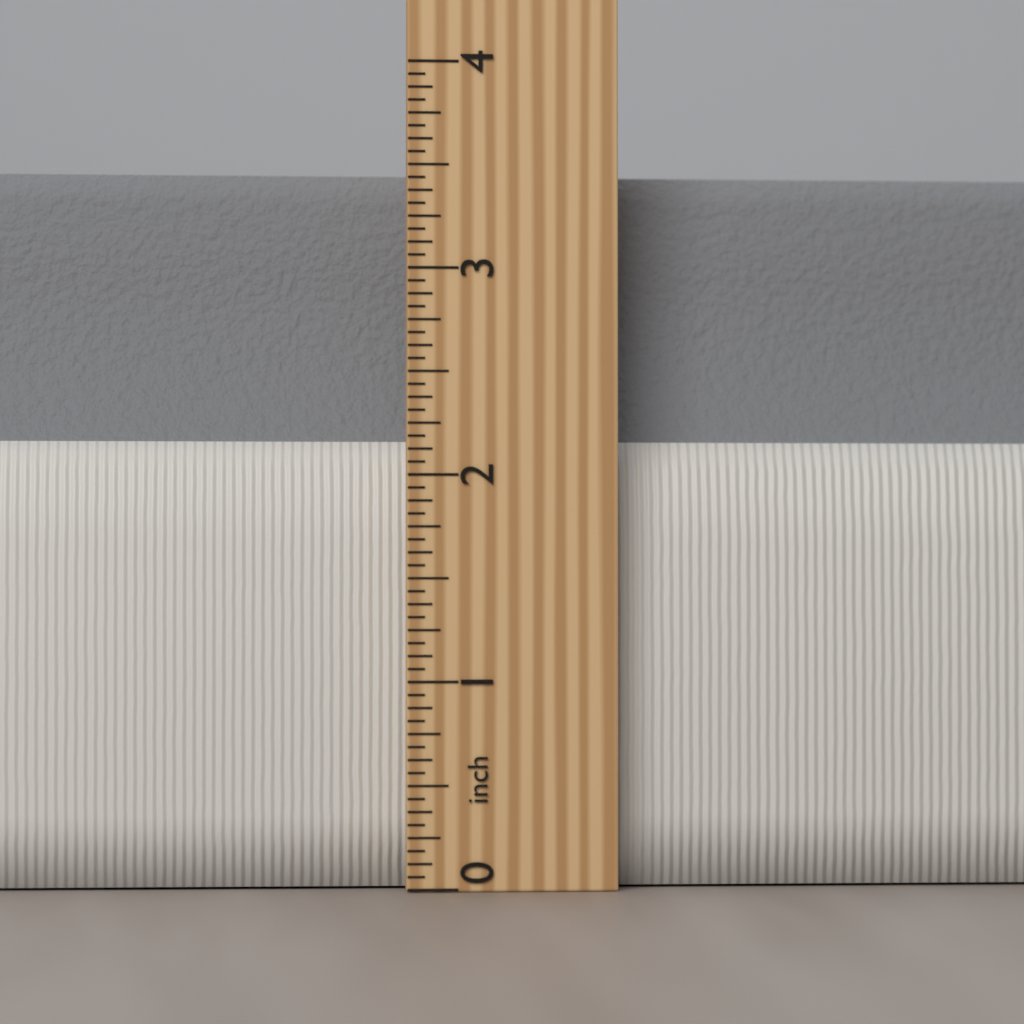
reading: 3.5000 inch
